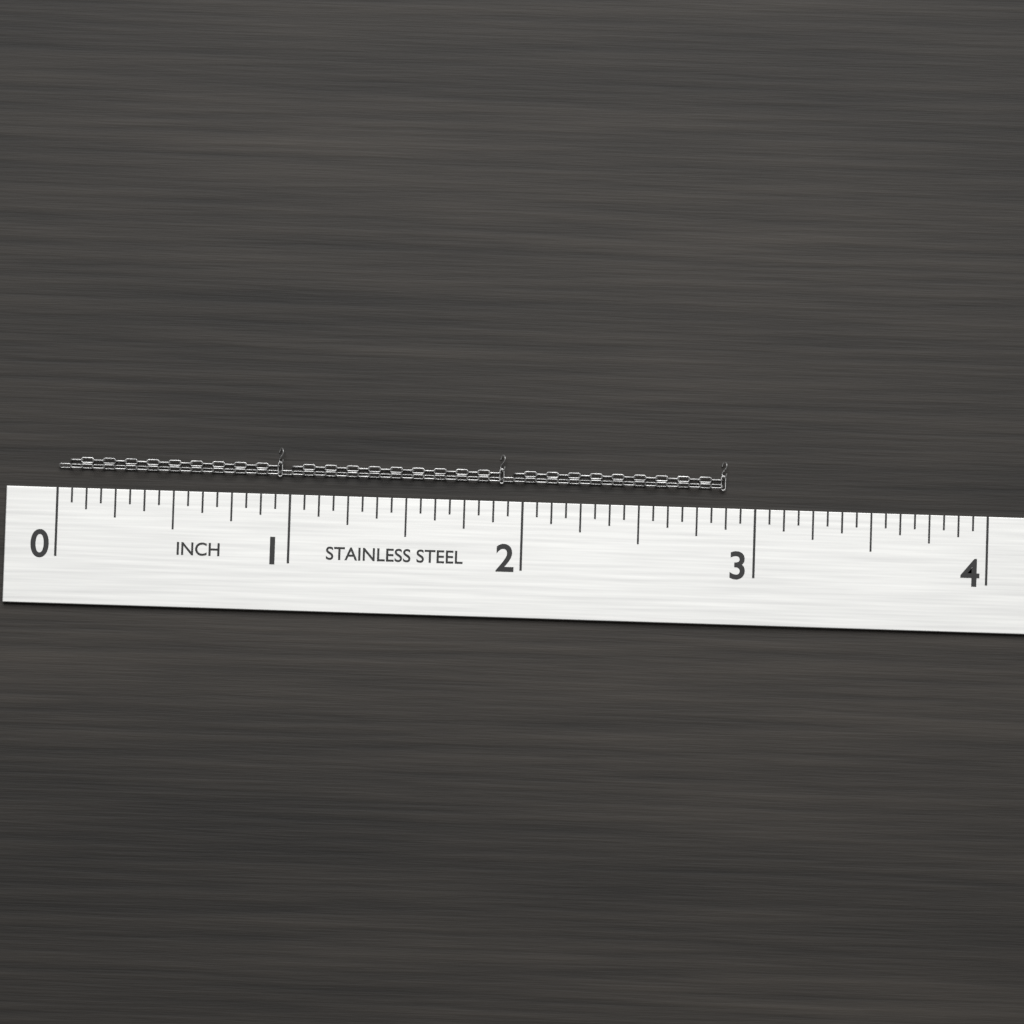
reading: 2.8750 in
